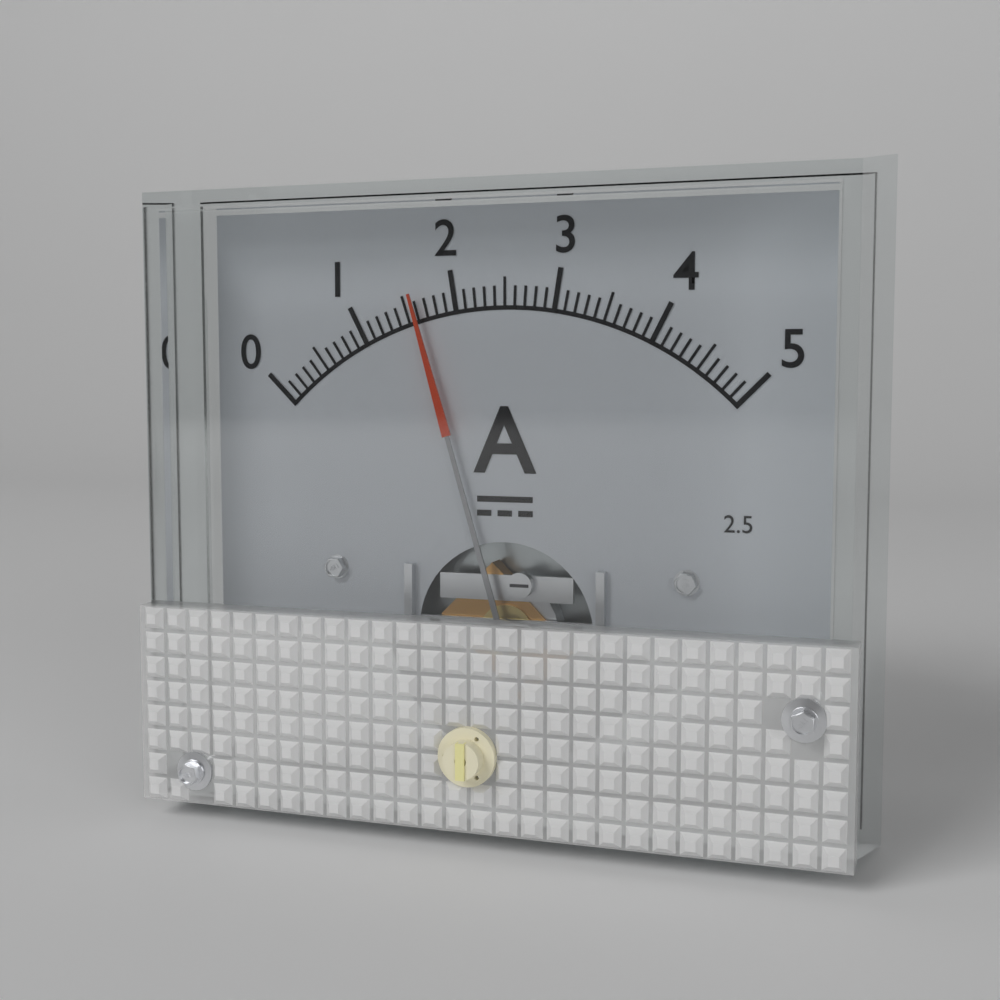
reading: 1.6 A
